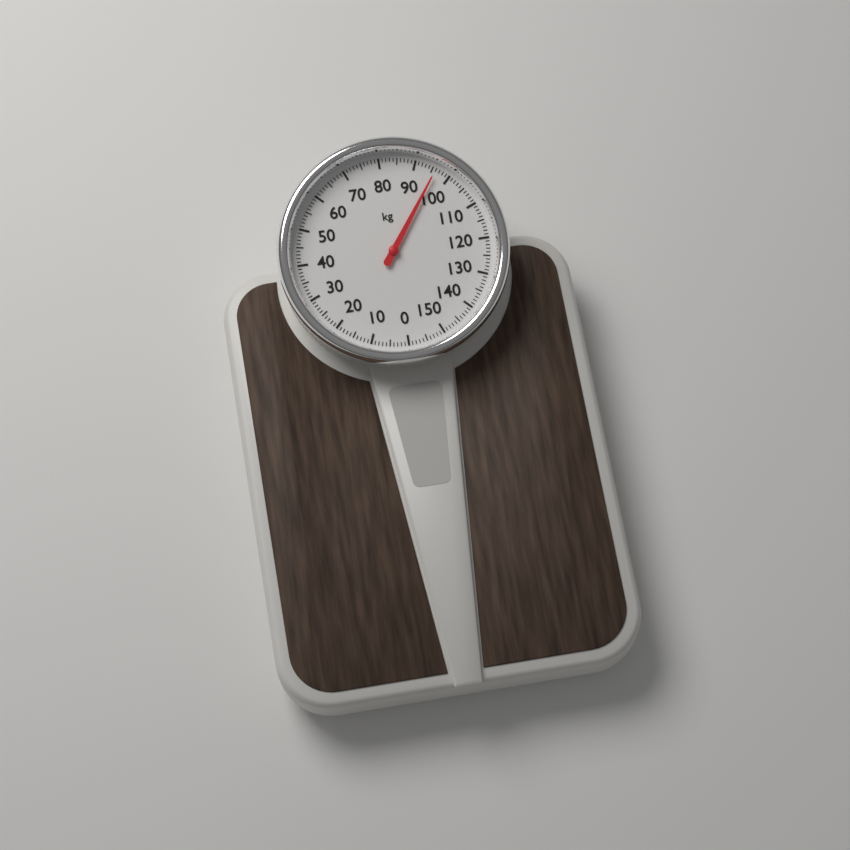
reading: 96 kg
